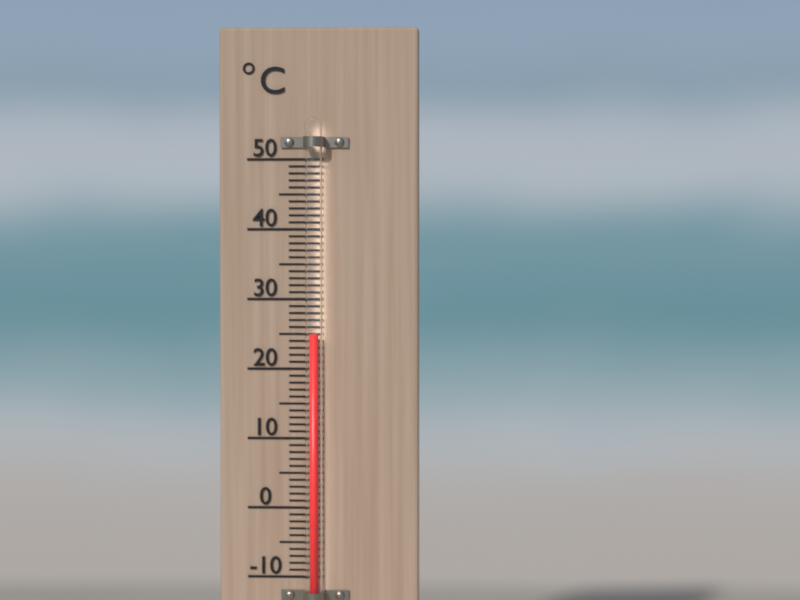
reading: 25 °C
